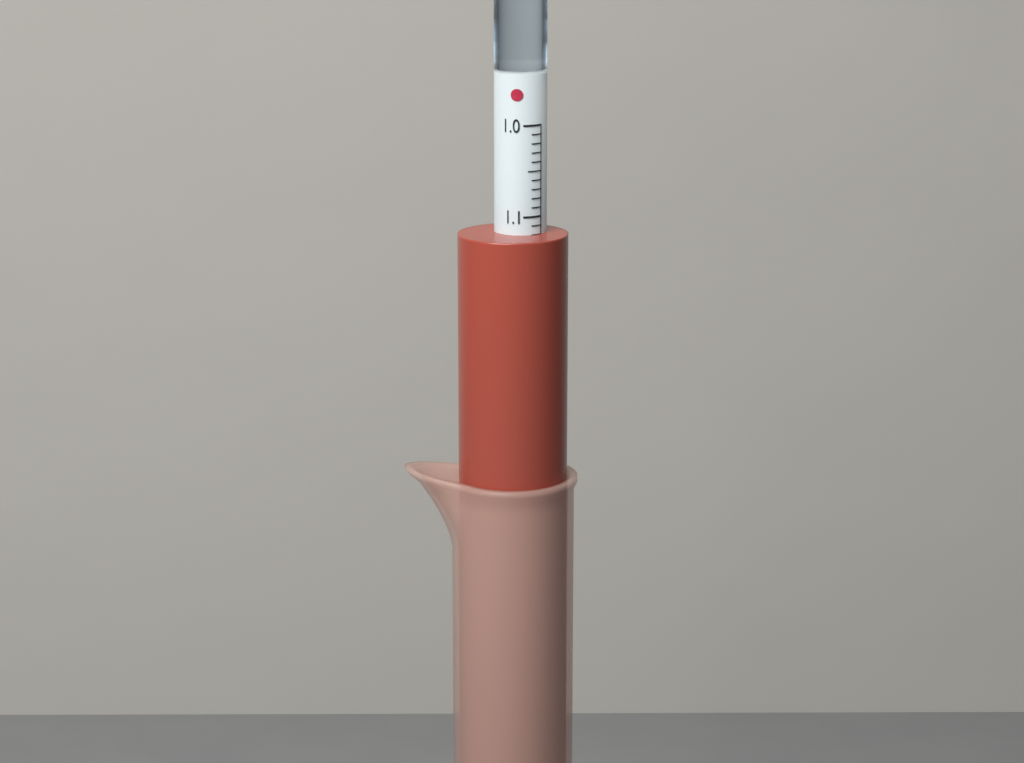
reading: 1.12 (no unit)
